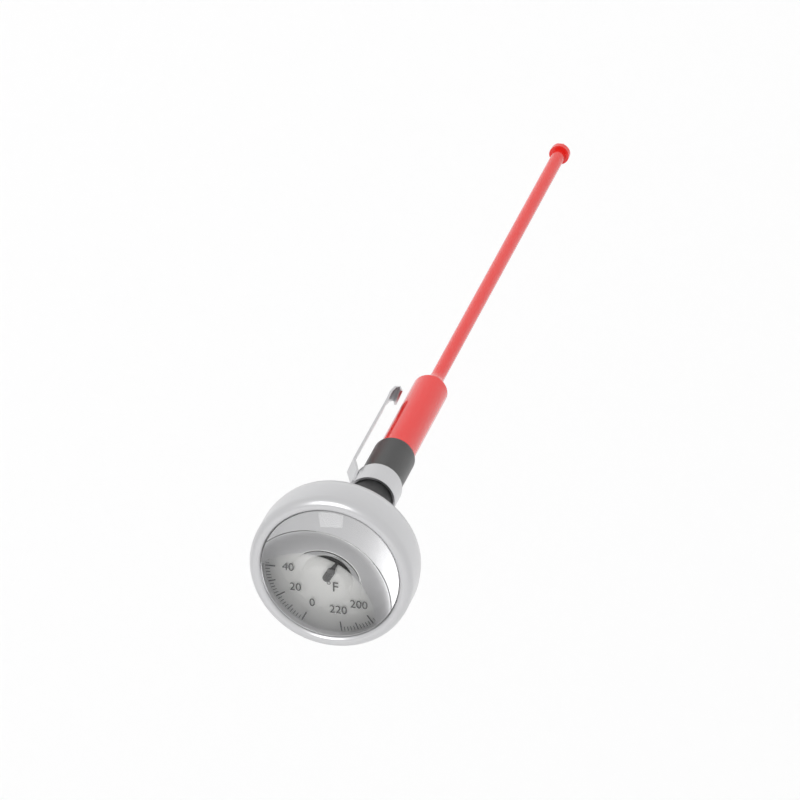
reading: 124 °F
